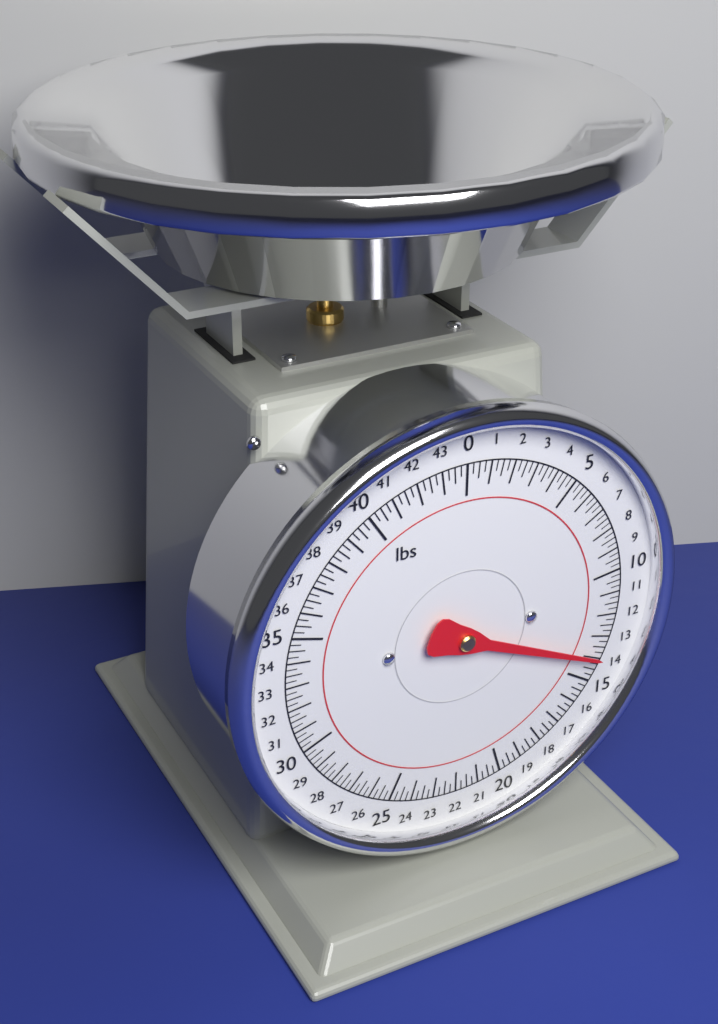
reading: 14.00 lbs
